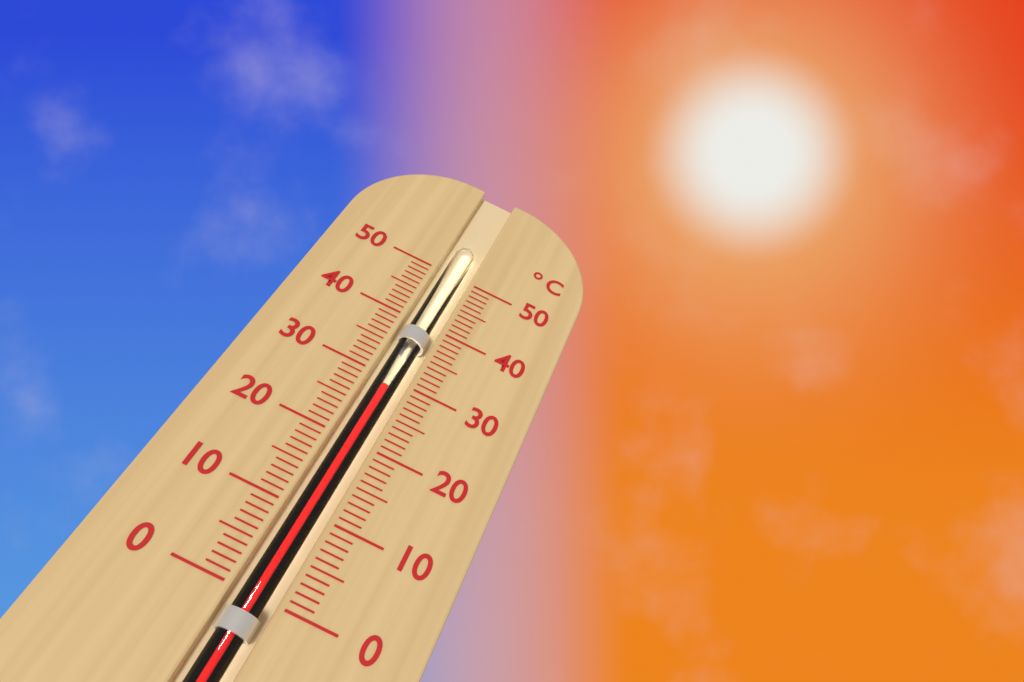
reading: 29 °C
